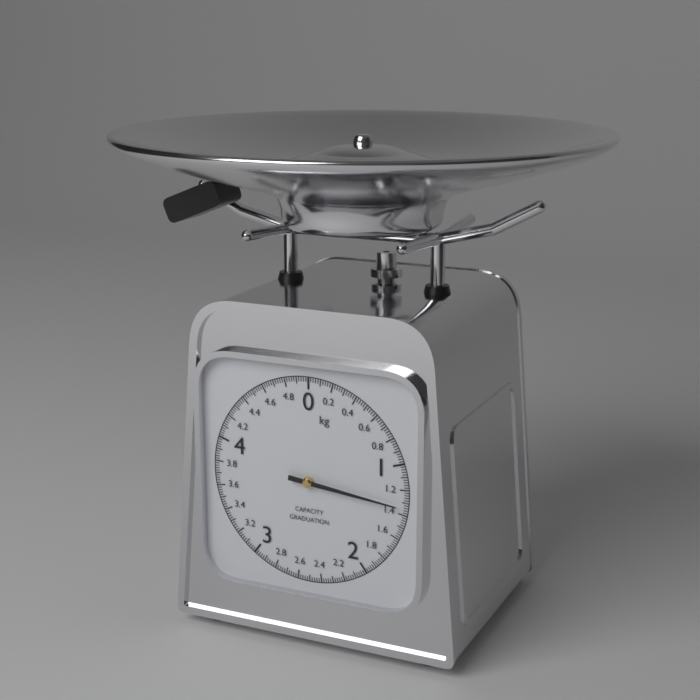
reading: 1.34 kg
